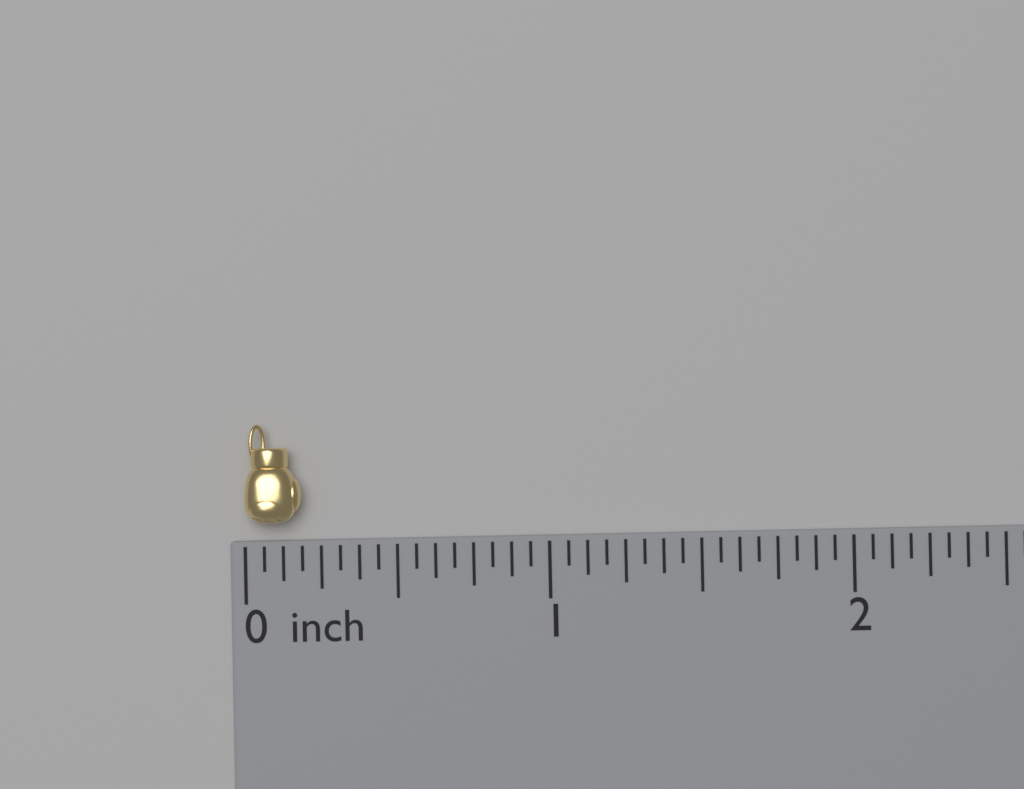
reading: 0.1875 inch
